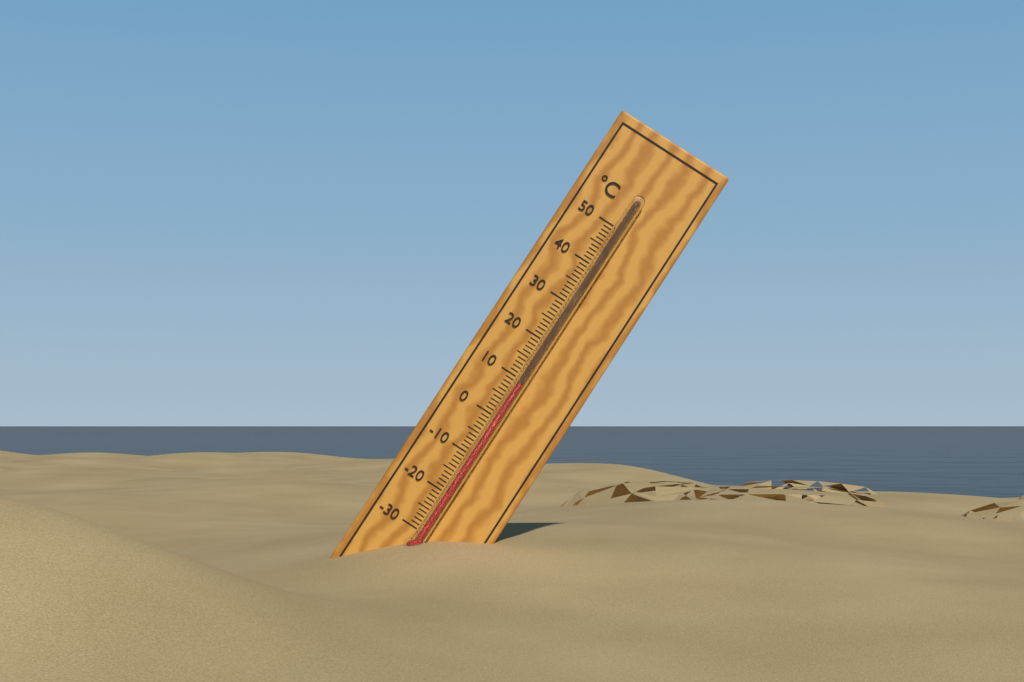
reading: 9 °C
